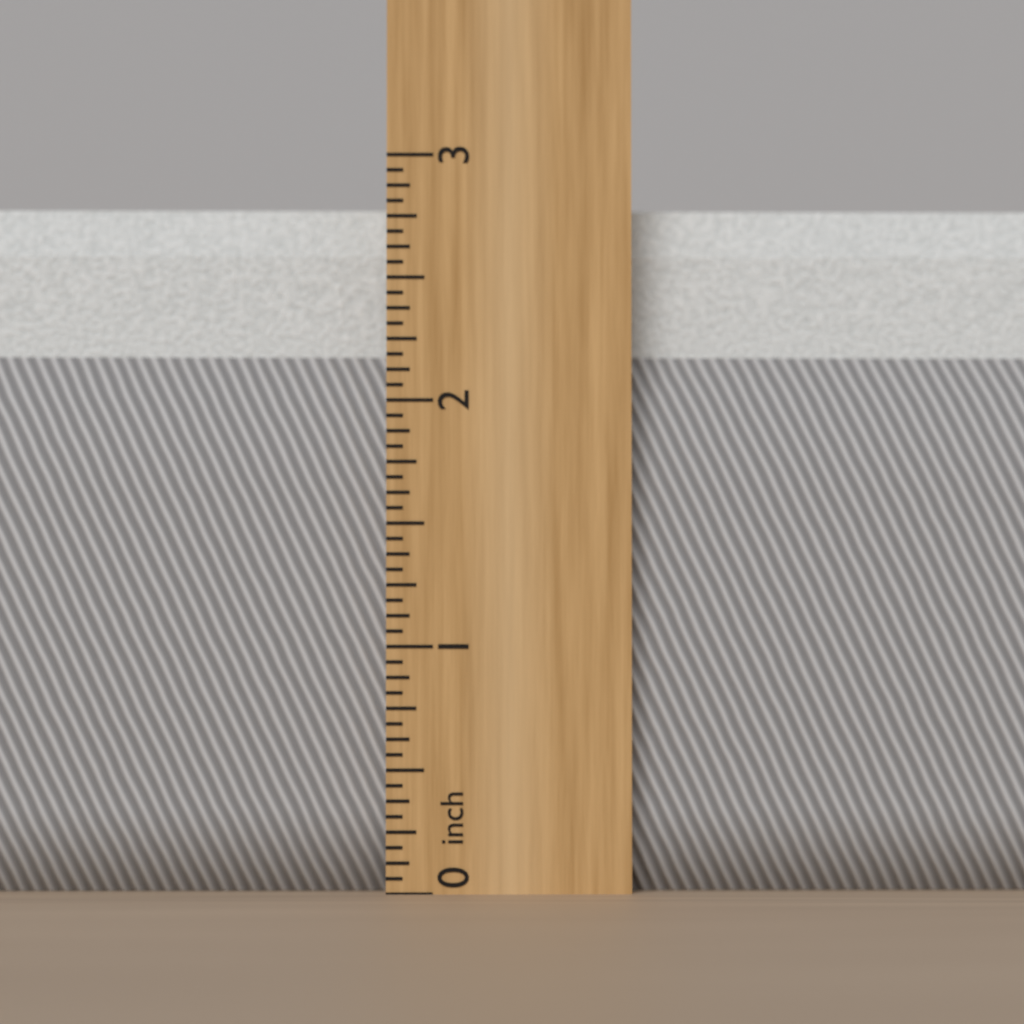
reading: 2.8125 inch
